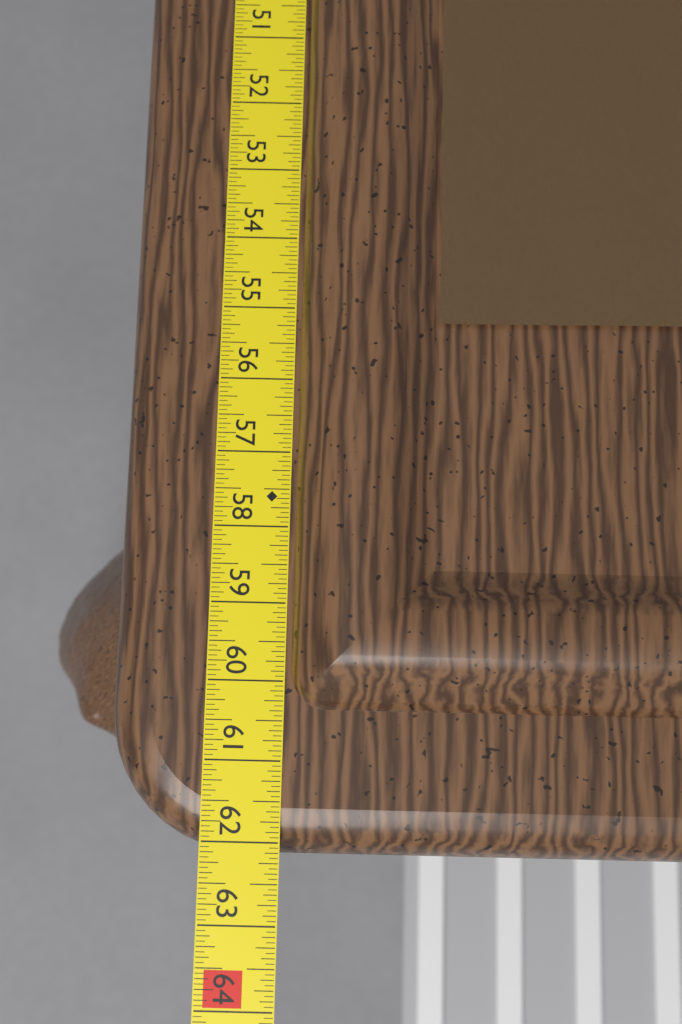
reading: 62.1250 in
